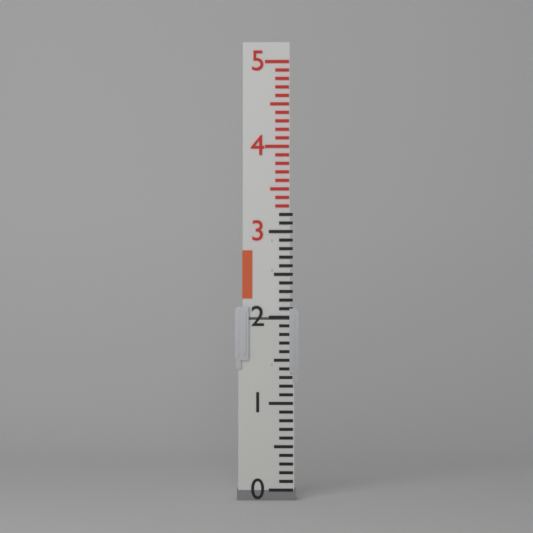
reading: 2.0 (no unit)
